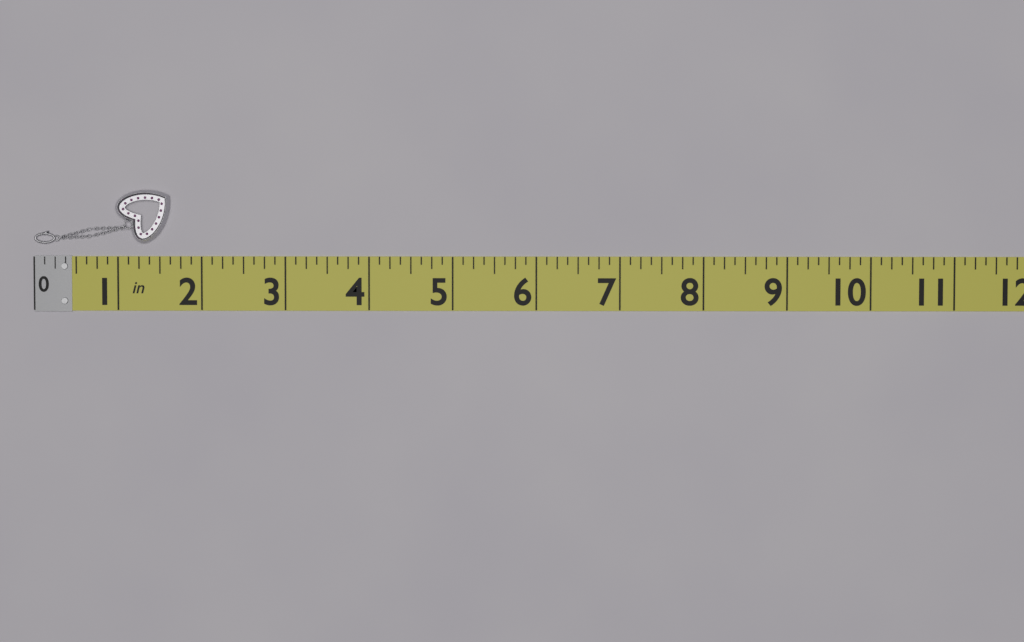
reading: 1.625 in
